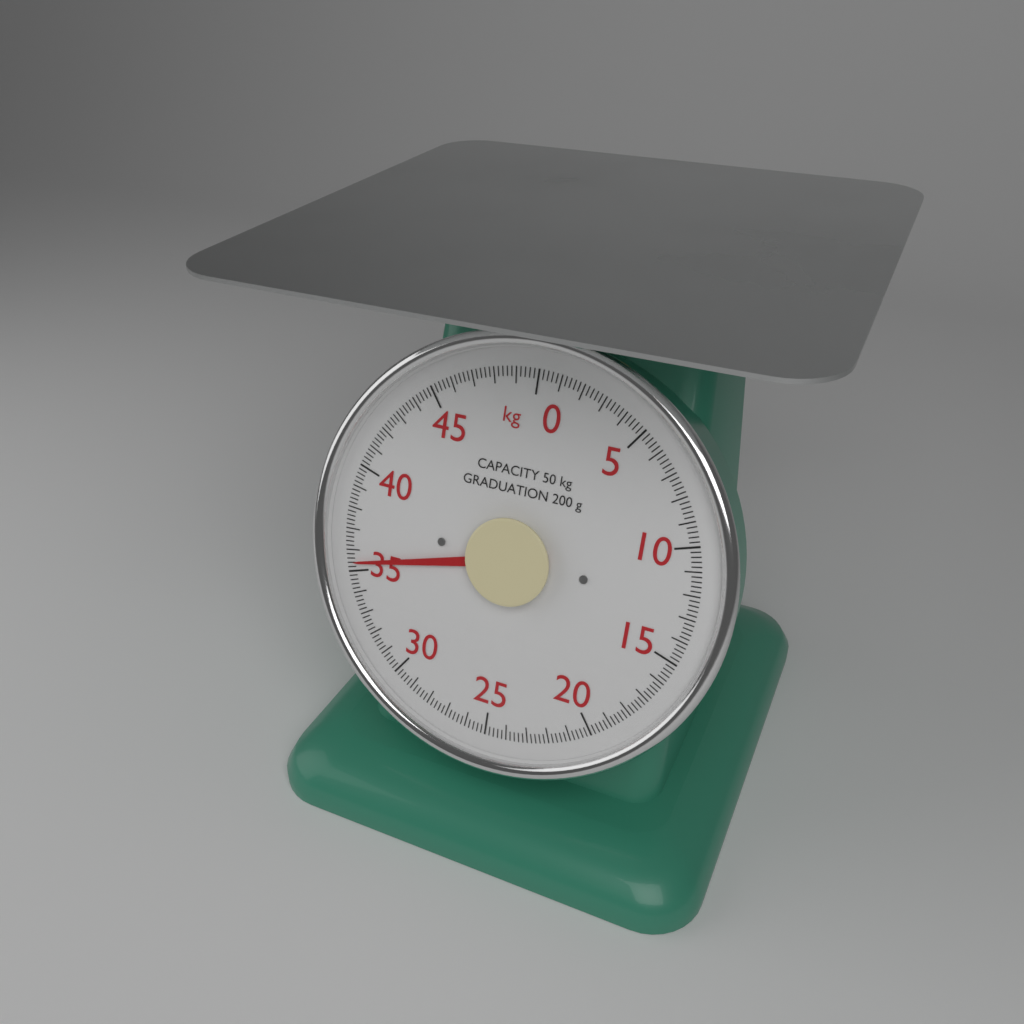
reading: 35.4 kg
